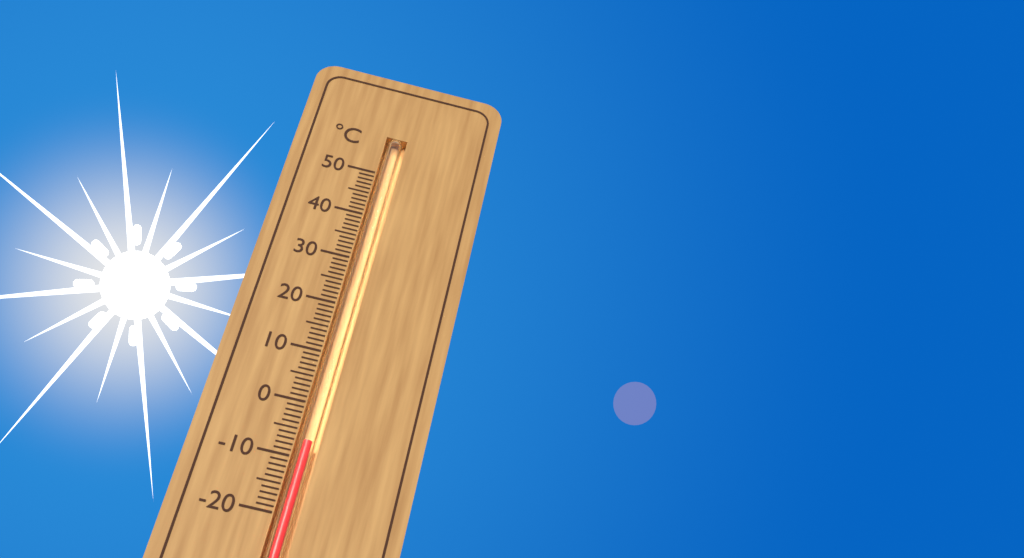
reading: -7 °C
